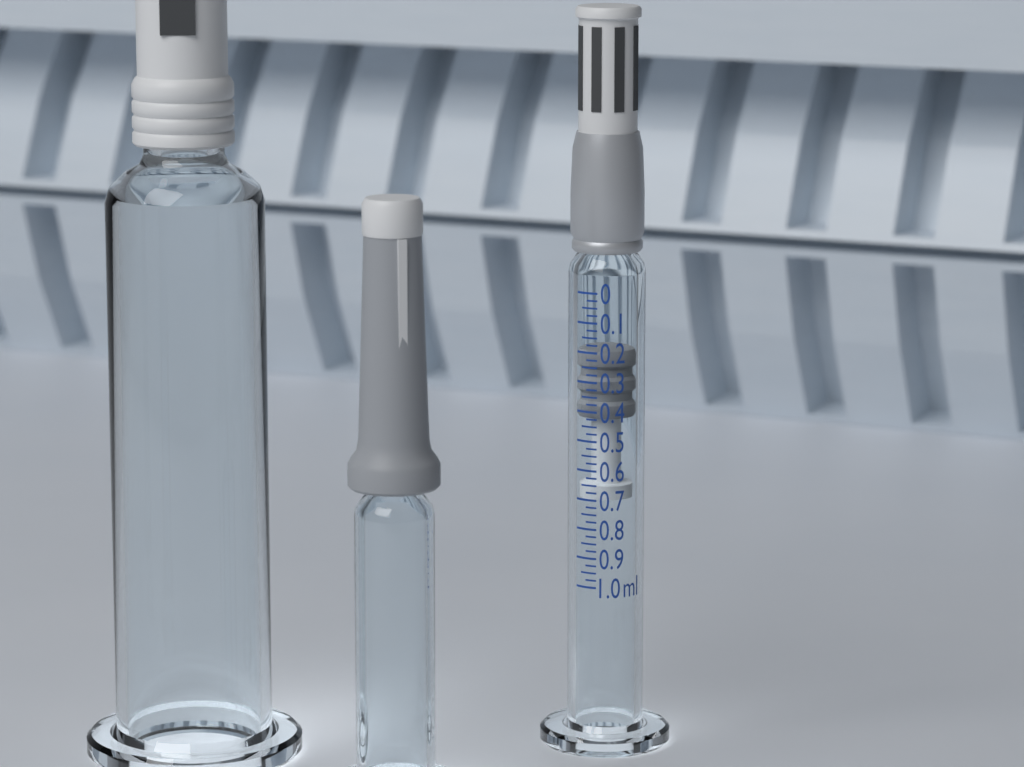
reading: 0.200 ml
